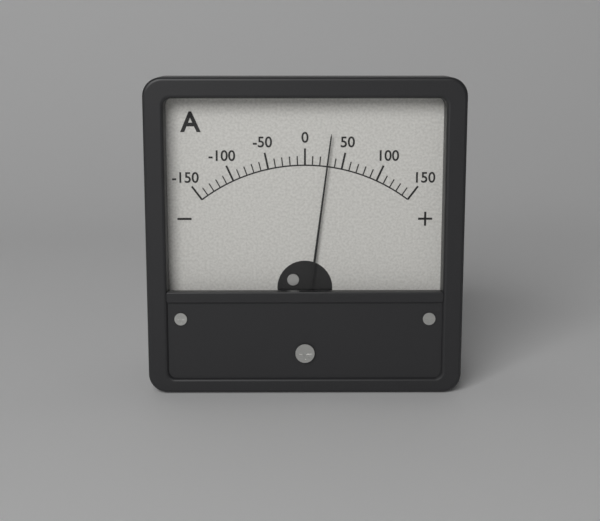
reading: 30 A
